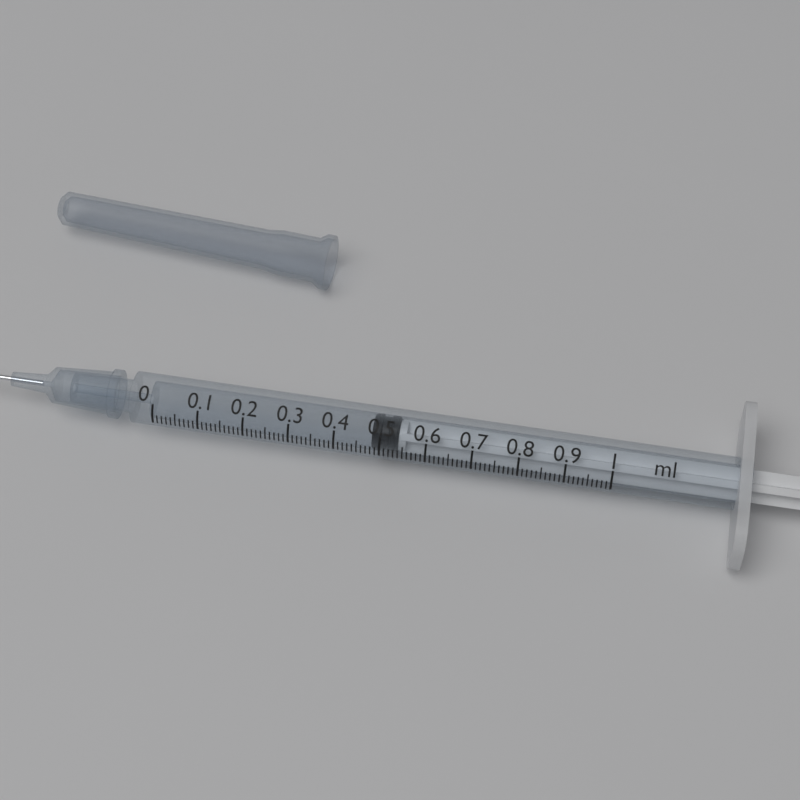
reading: 0.48 ml
